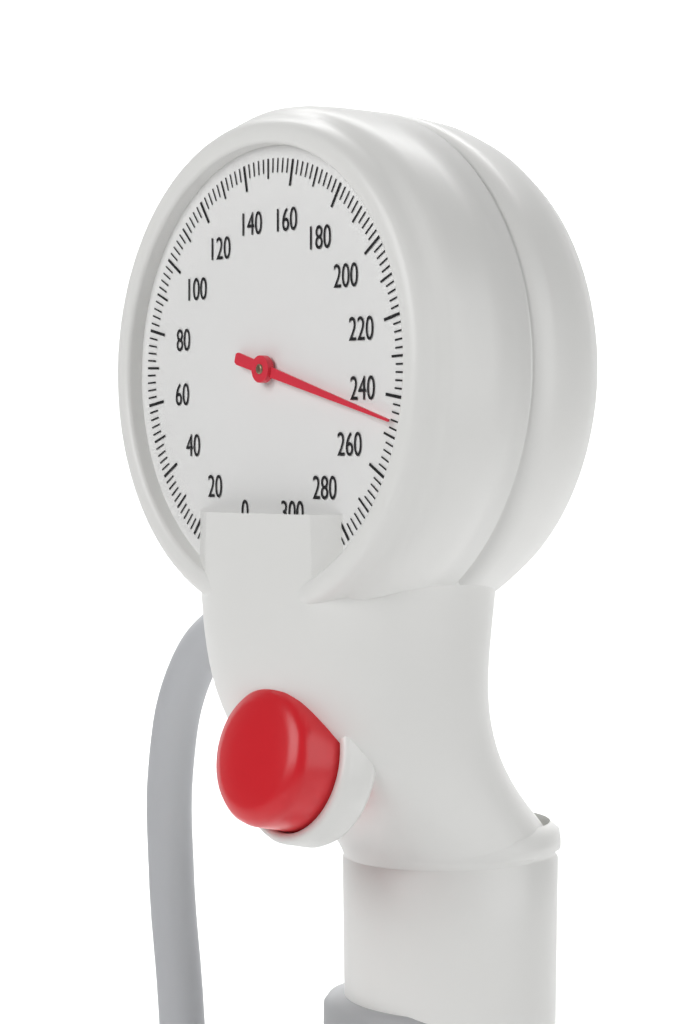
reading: 246 mmHg
